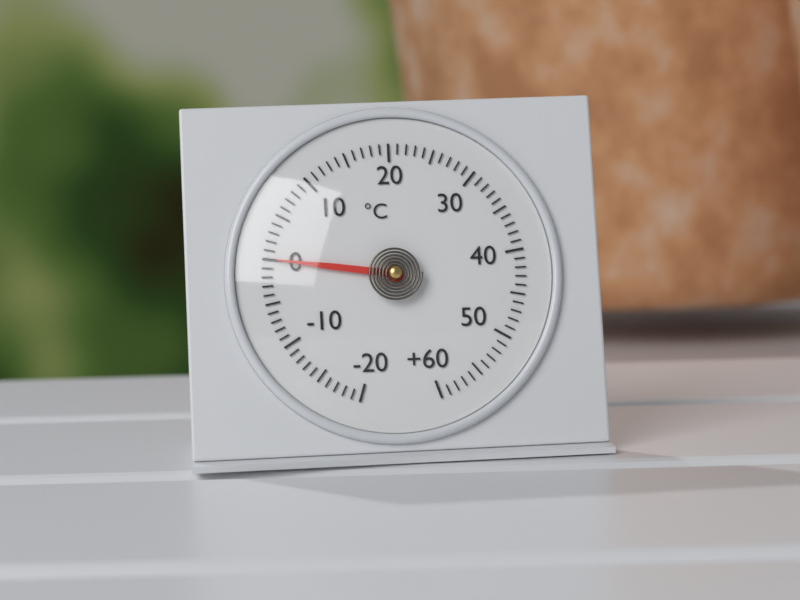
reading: 0 °C
